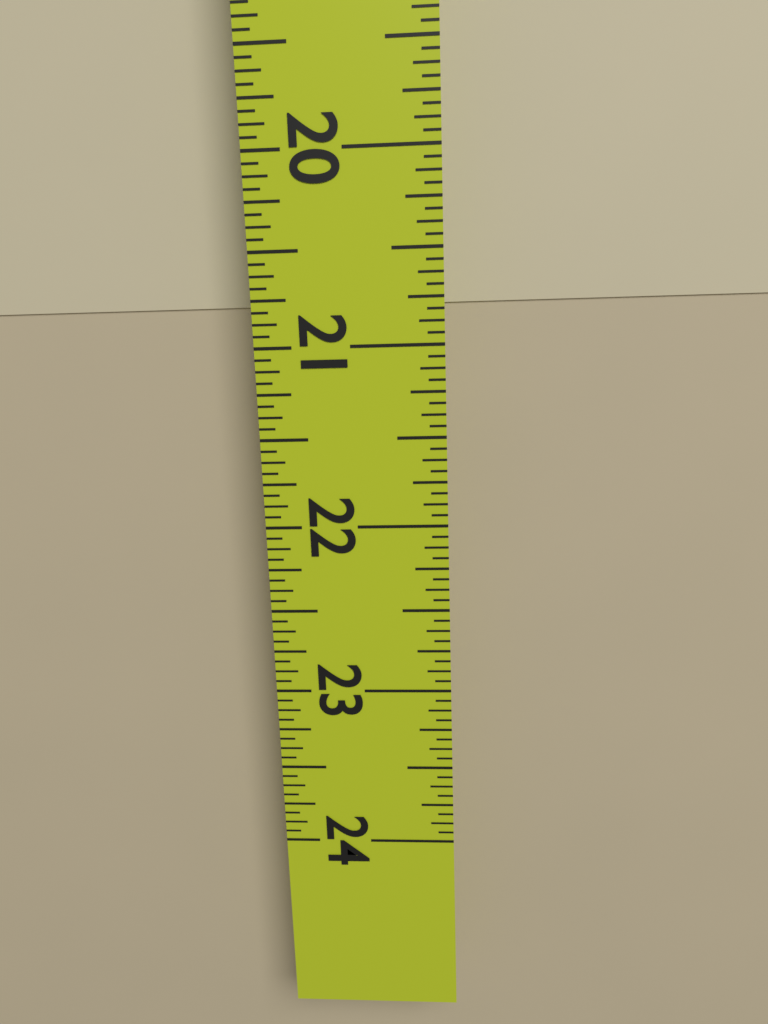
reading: 20.8125 in
